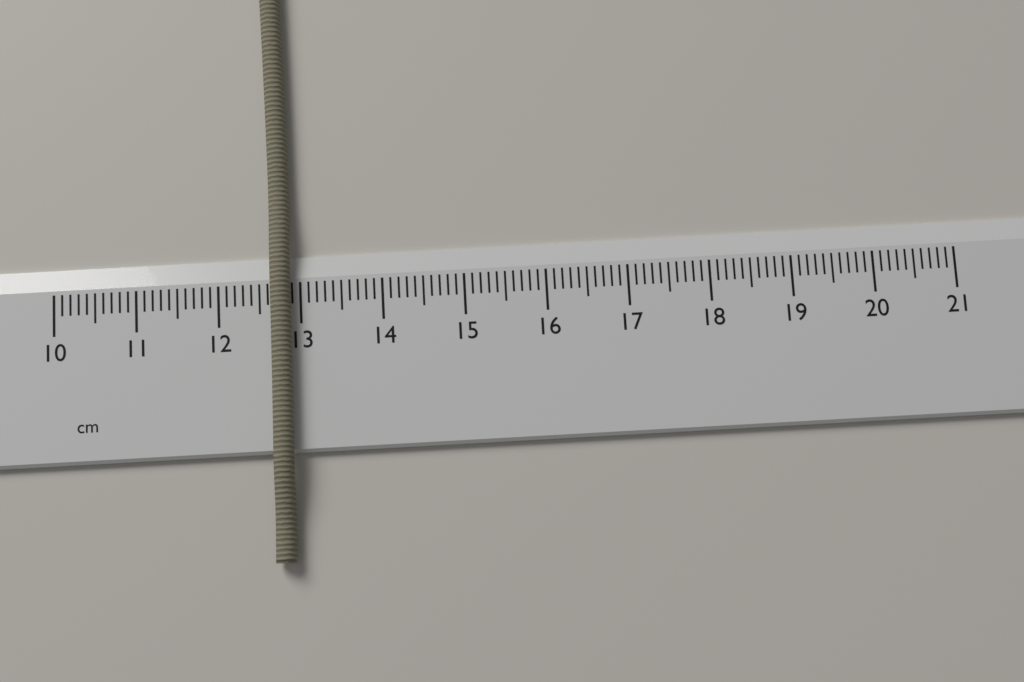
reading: 12.9 cm
